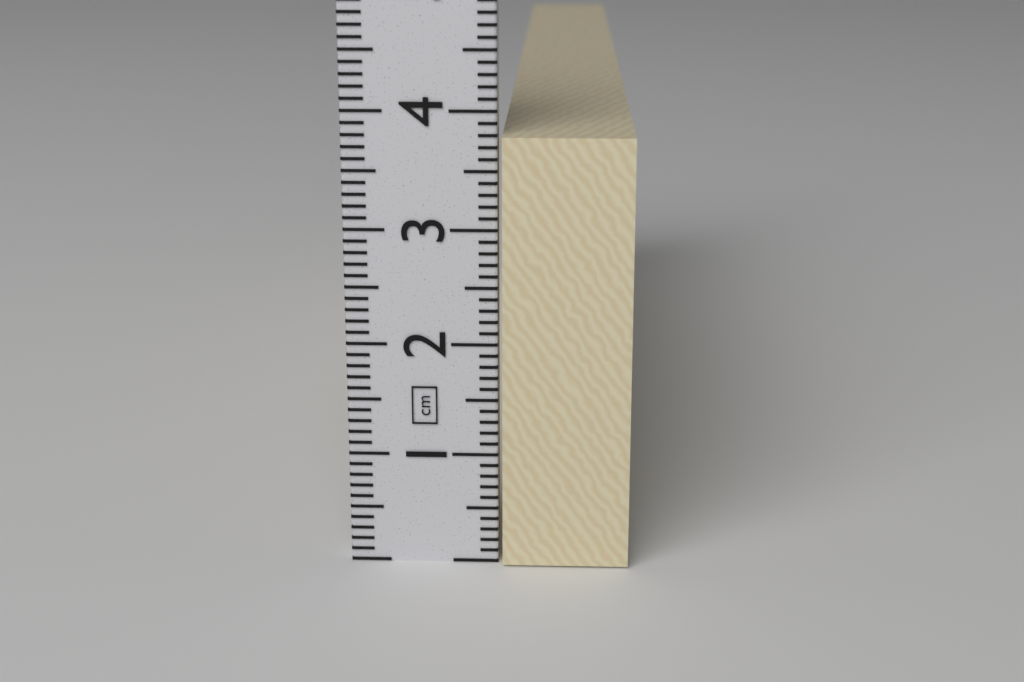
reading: 3.8 cm
